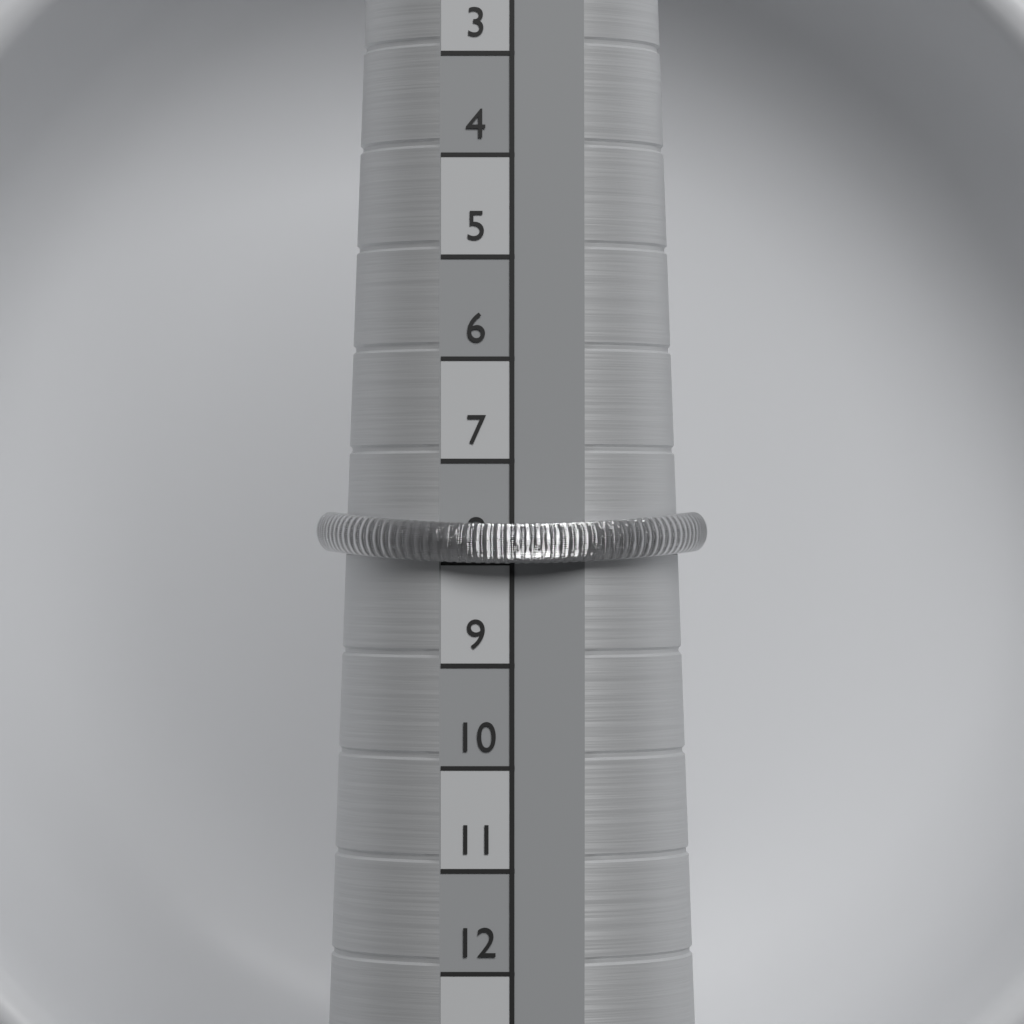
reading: 8 (no unit)
